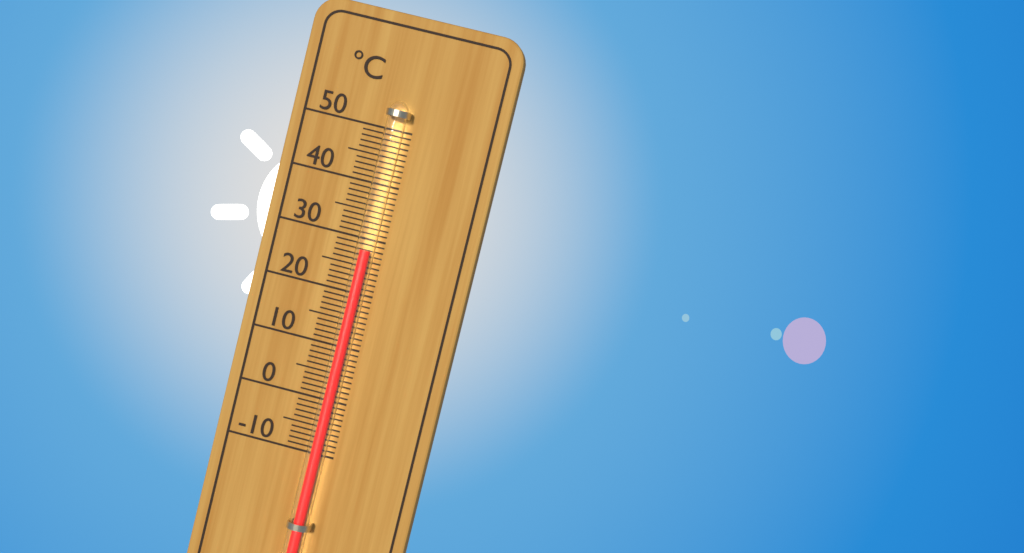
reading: 28 °C
